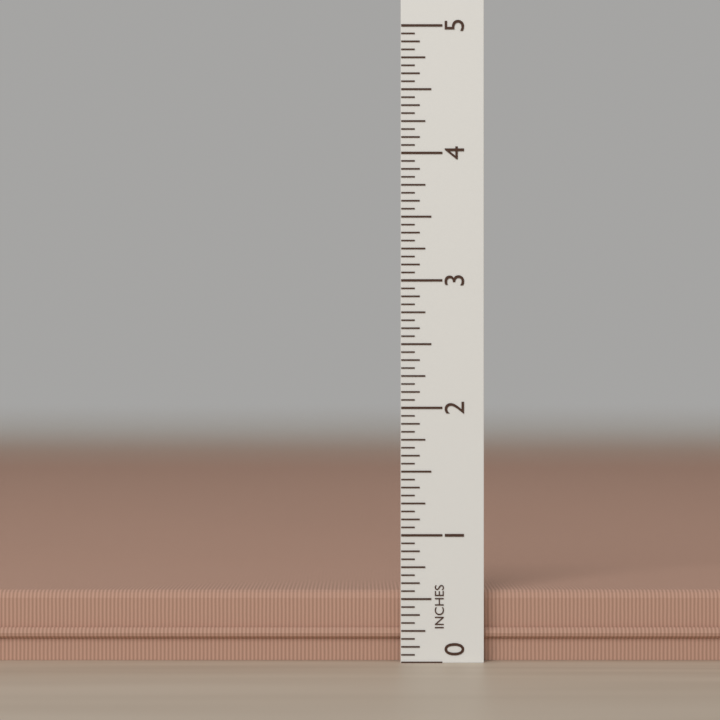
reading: 0.5500 in
